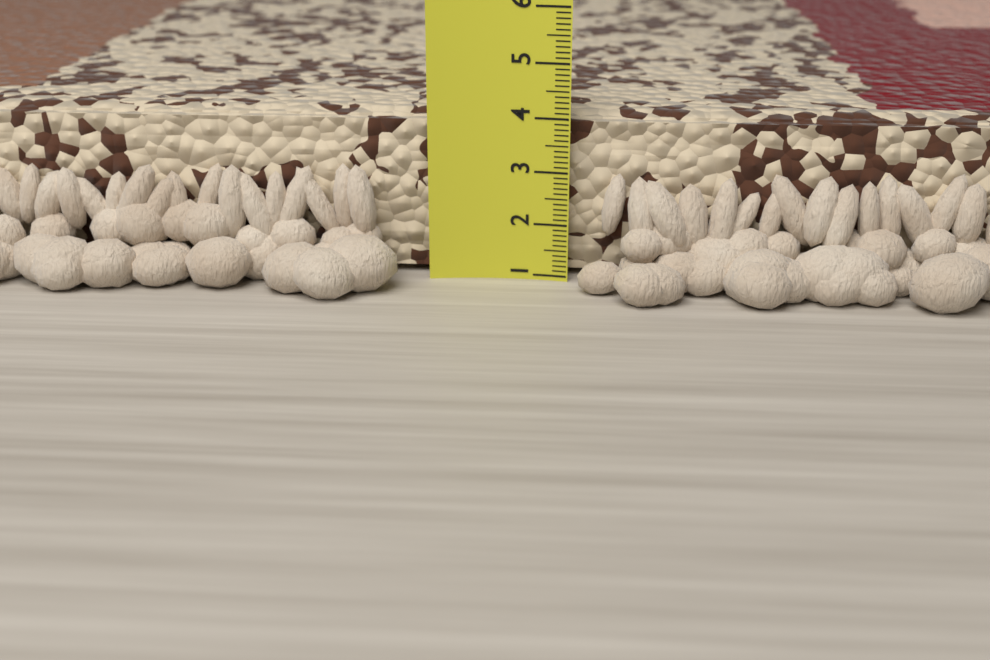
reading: 4.0 (no unit)
